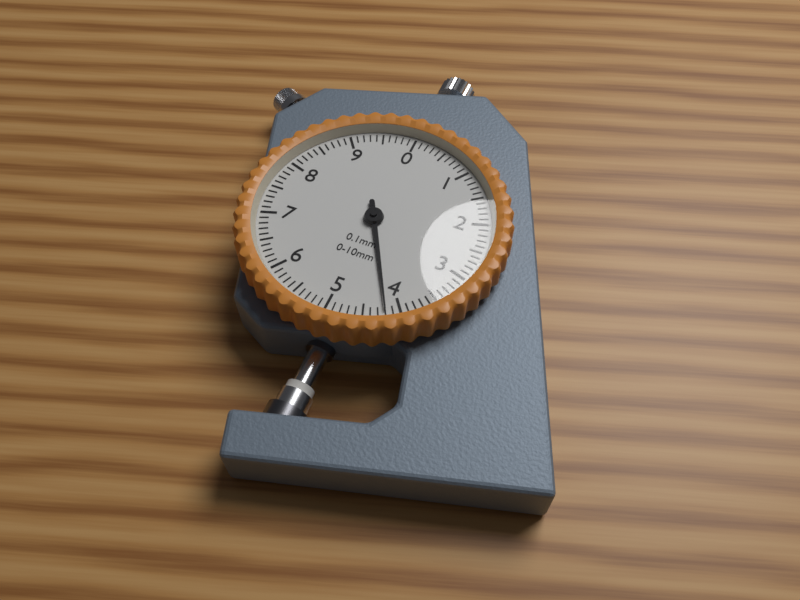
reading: 4.2 mm
